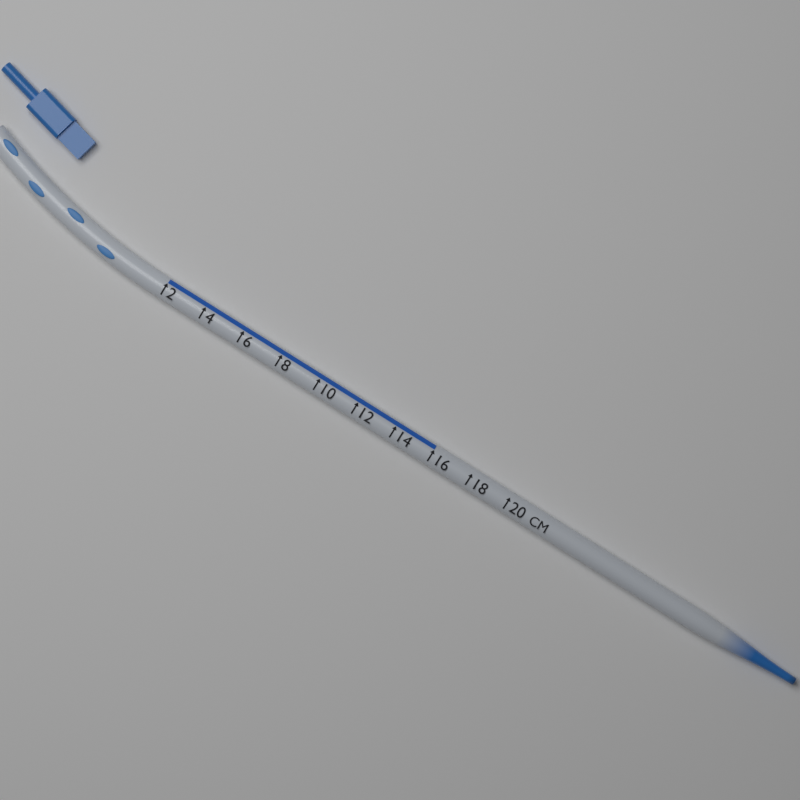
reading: 16 cm
